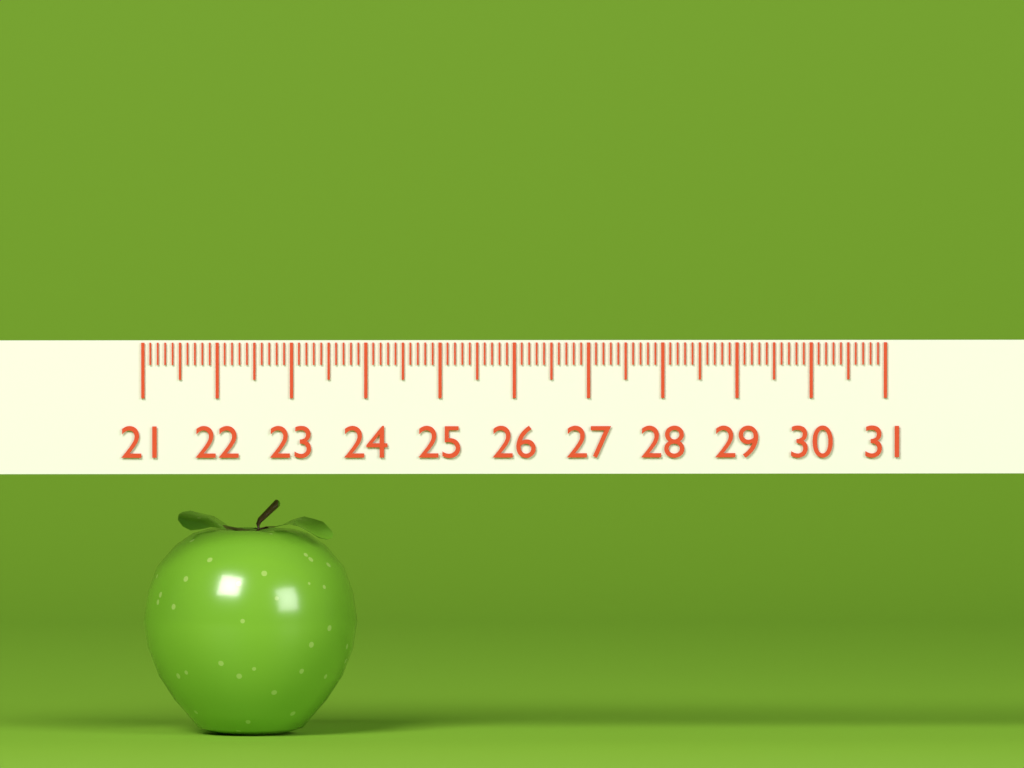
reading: 23.9 (no unit)
